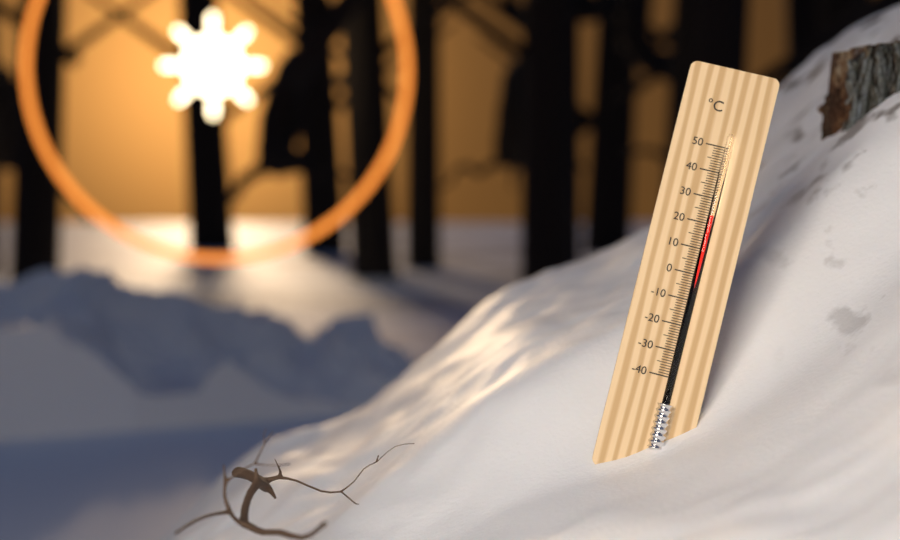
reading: 23 °C
